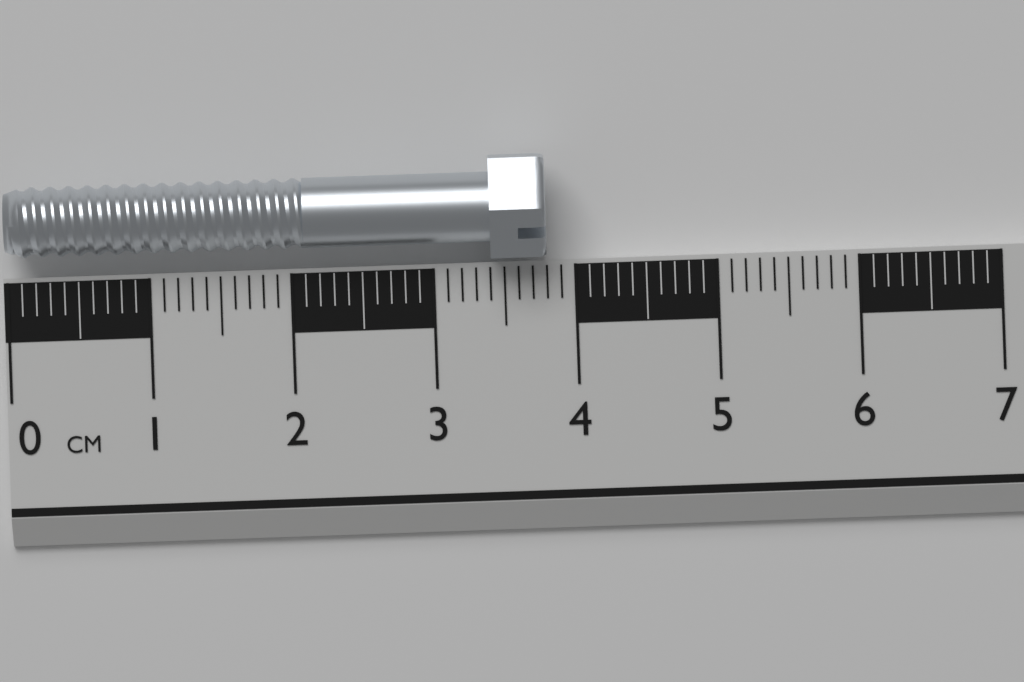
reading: 3.8 cm
